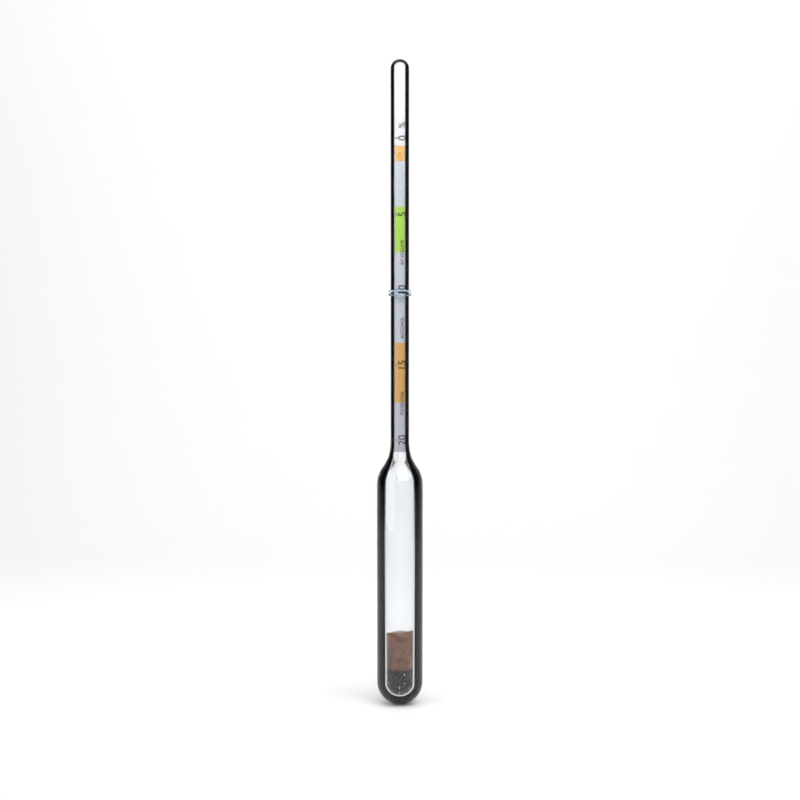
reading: 10.0 %
